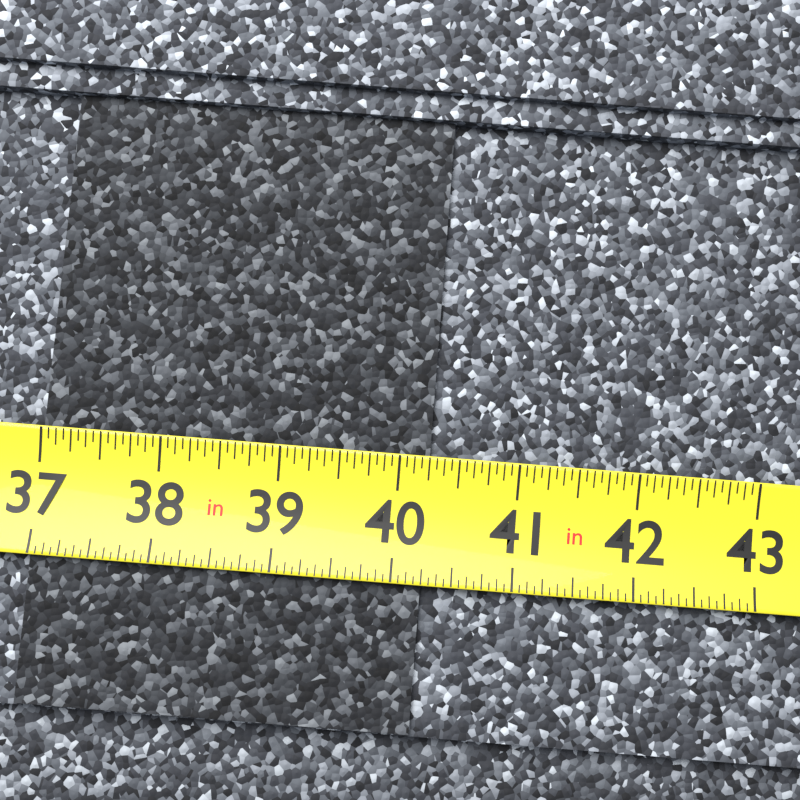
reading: 40.2500 in
